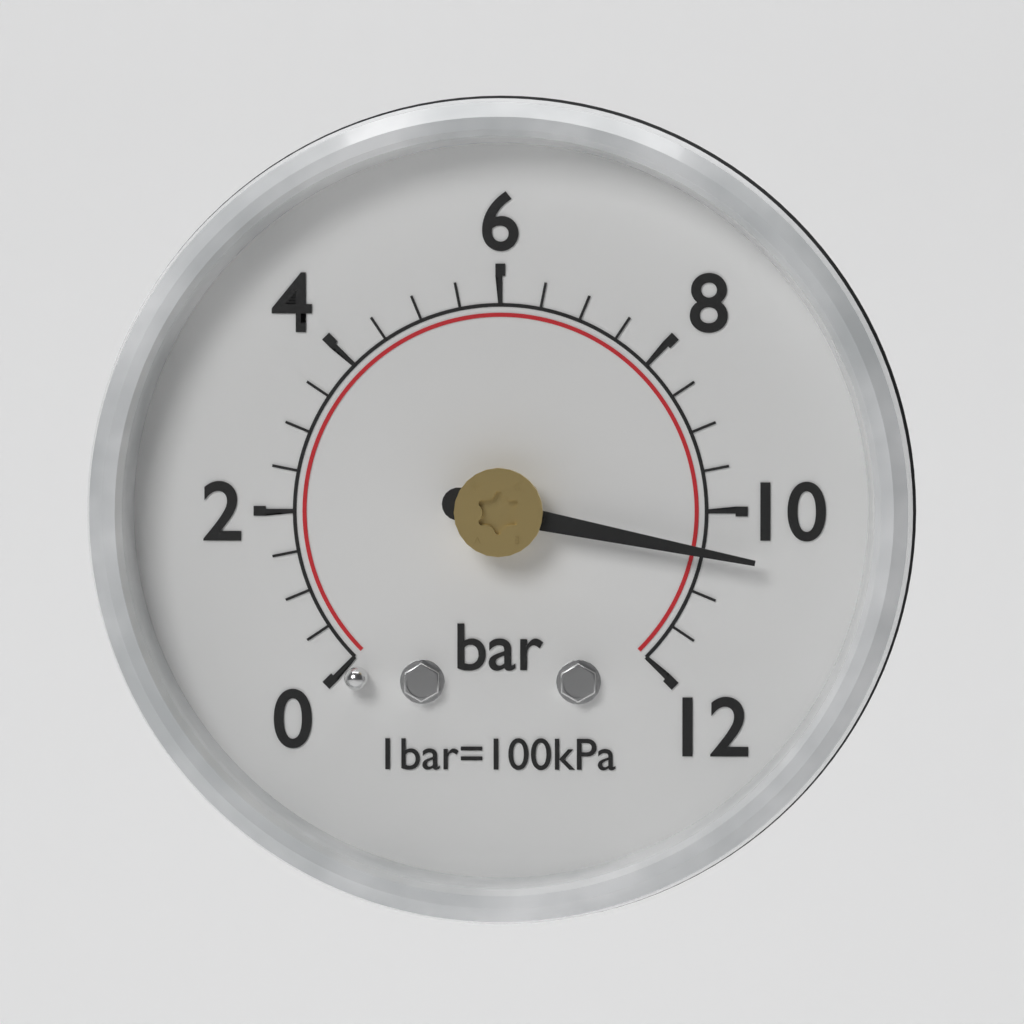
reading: 10.5 bar
